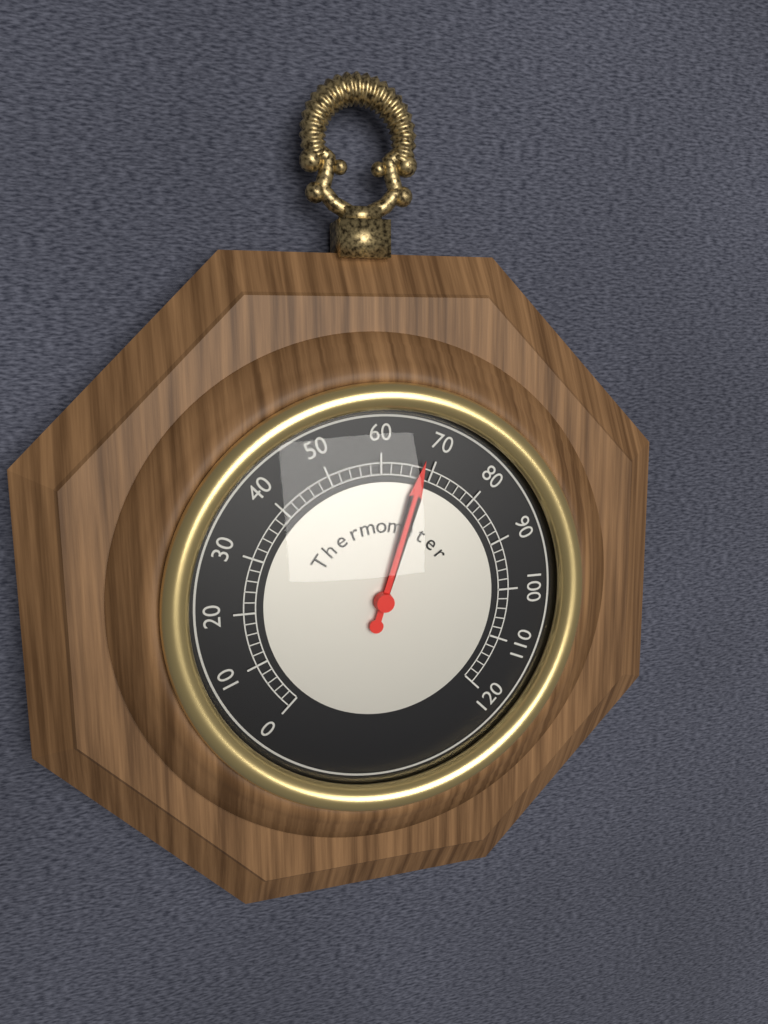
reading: 68 (no unit)
